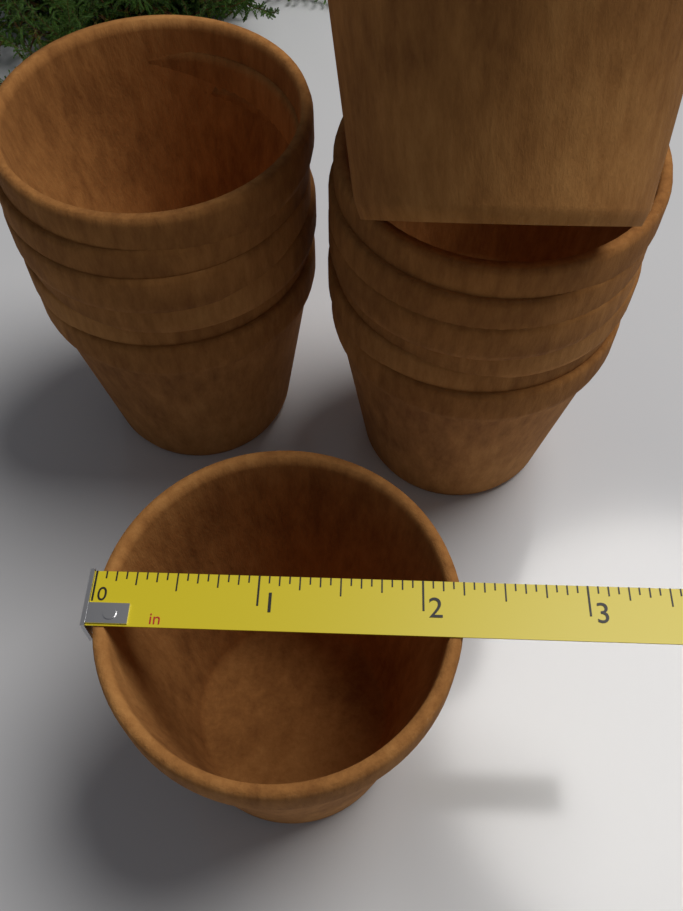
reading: 2.2500 in
